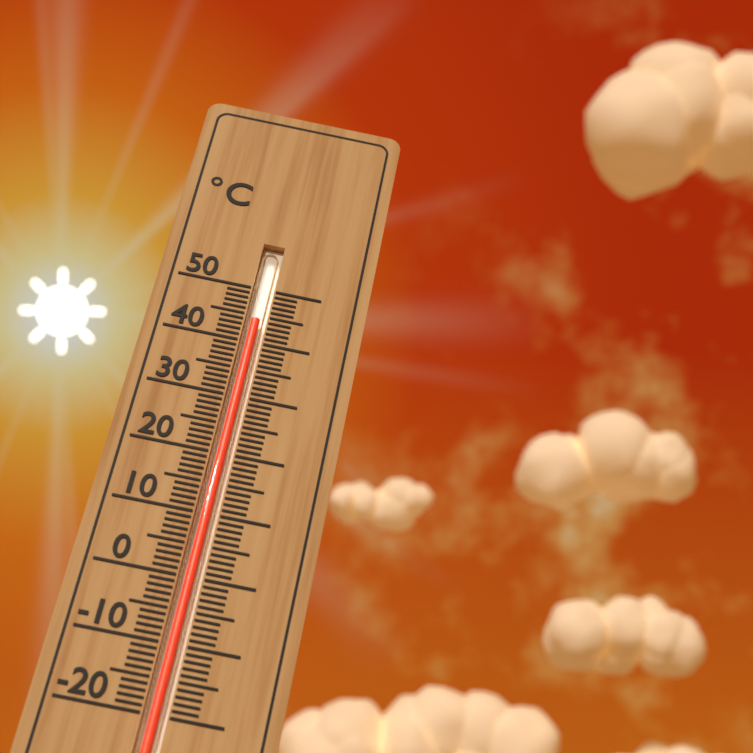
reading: 44 °C
